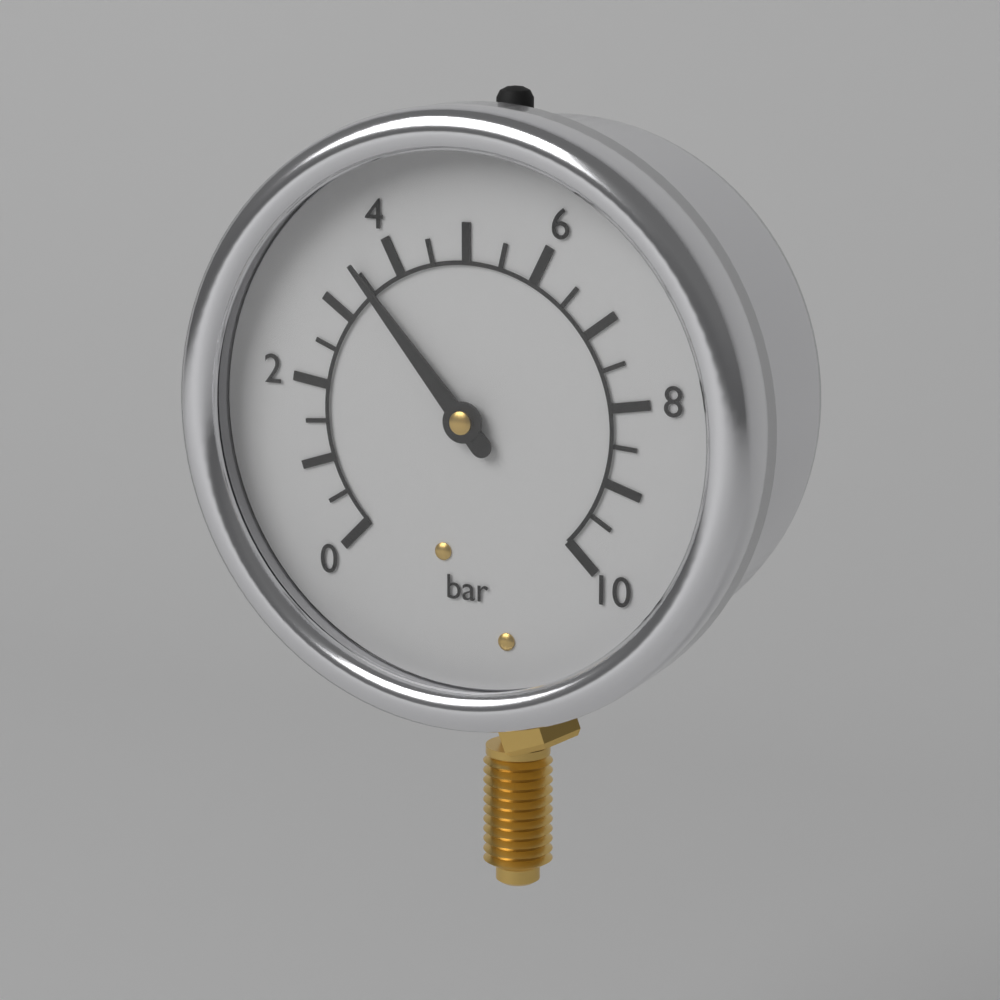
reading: 3.5 bar
